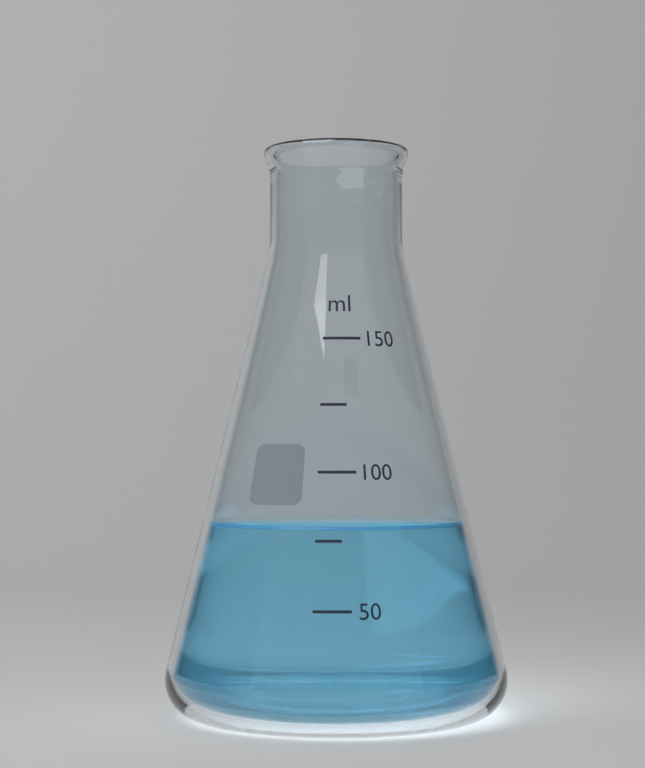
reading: 80 ml
